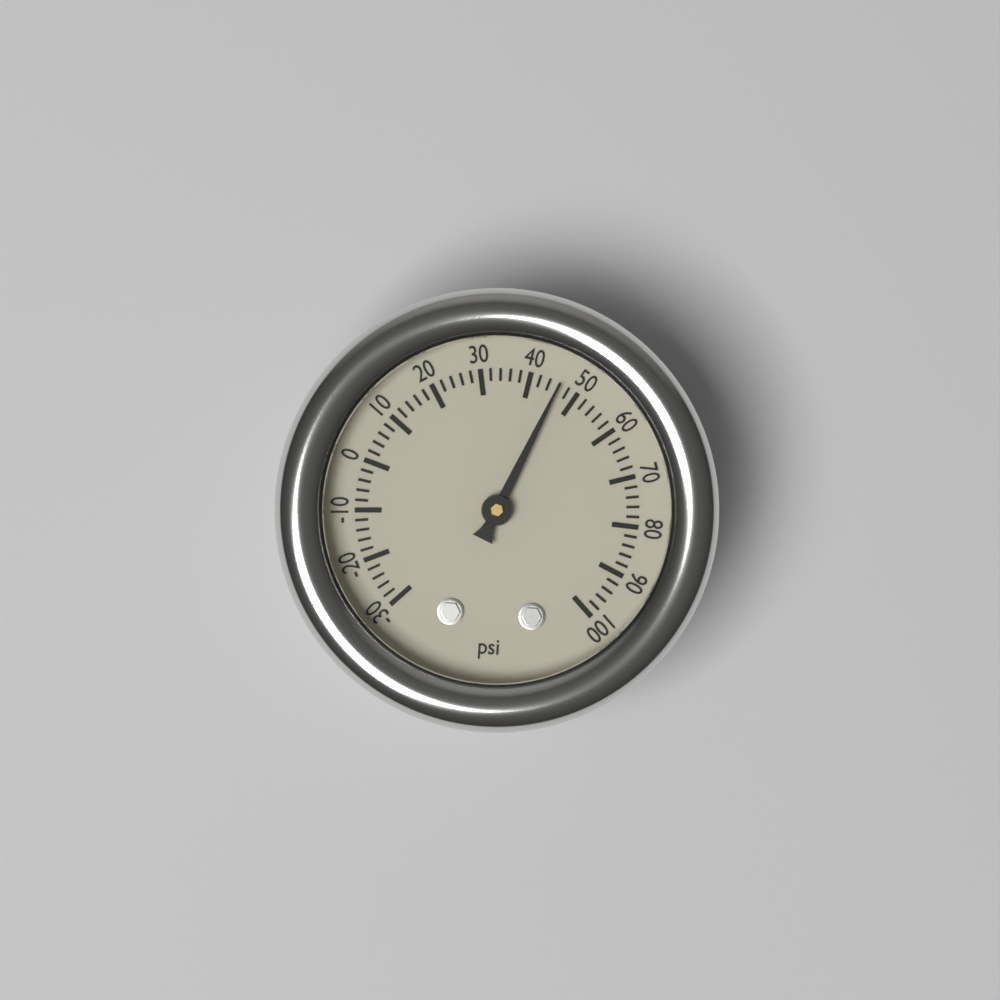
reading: 46 psi
